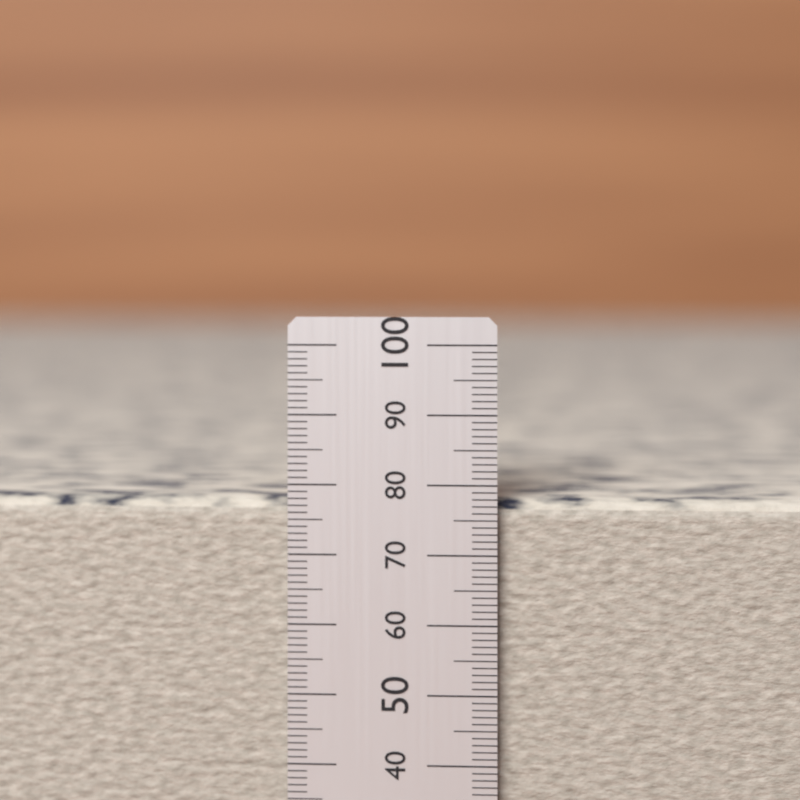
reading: 79 (no unit)
